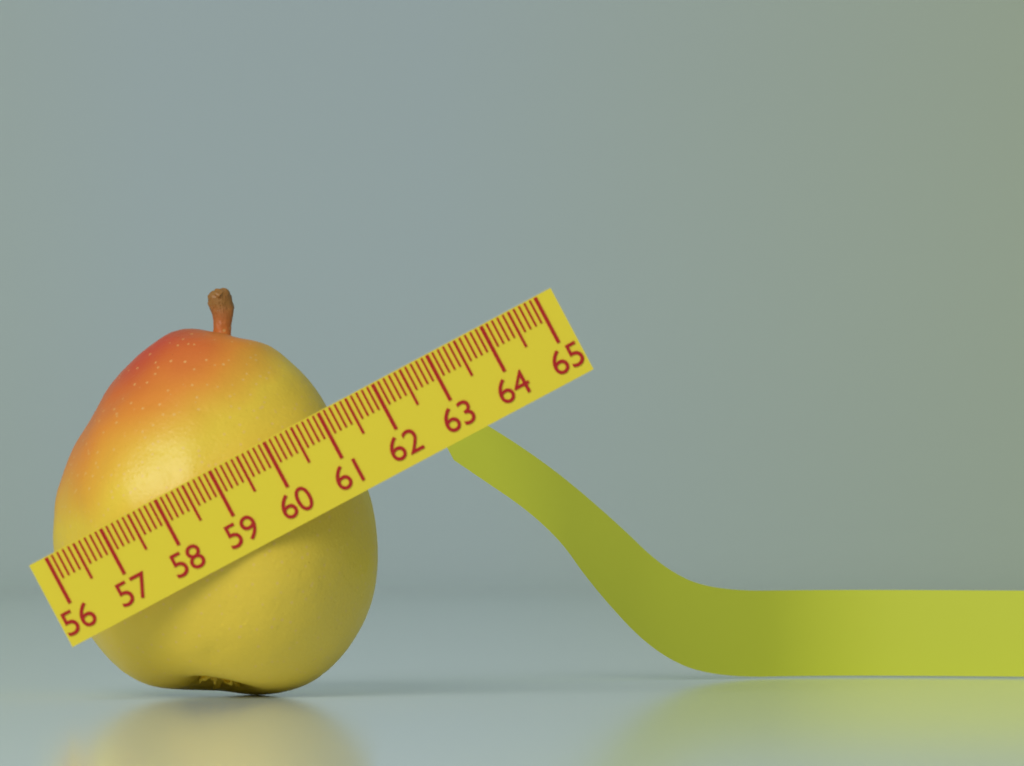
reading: 61.3 (no unit)
